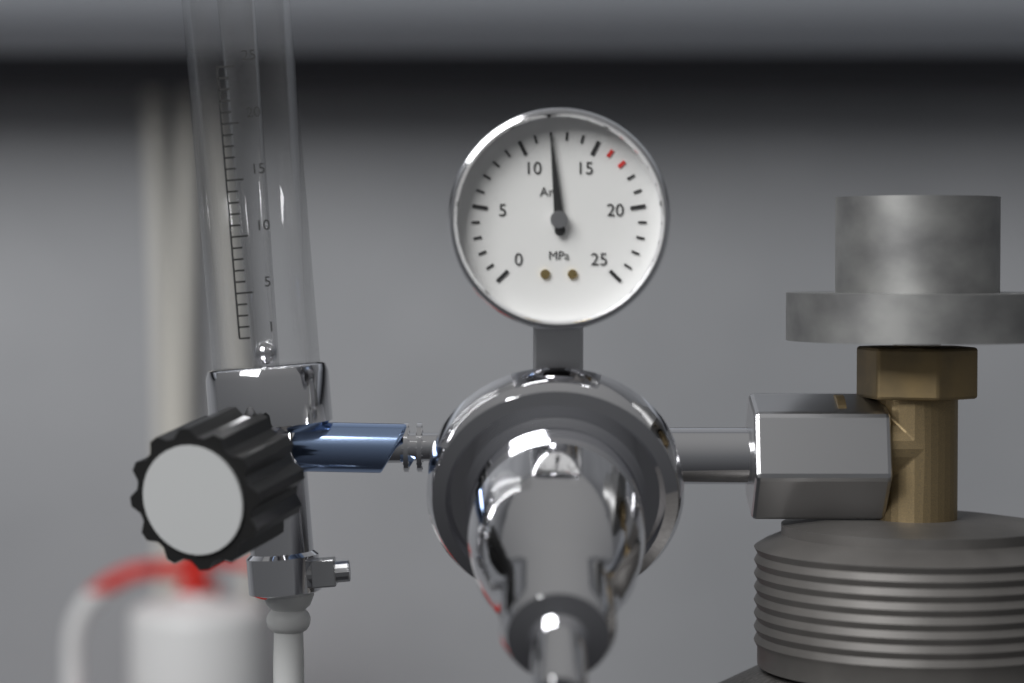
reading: 12 MPa
